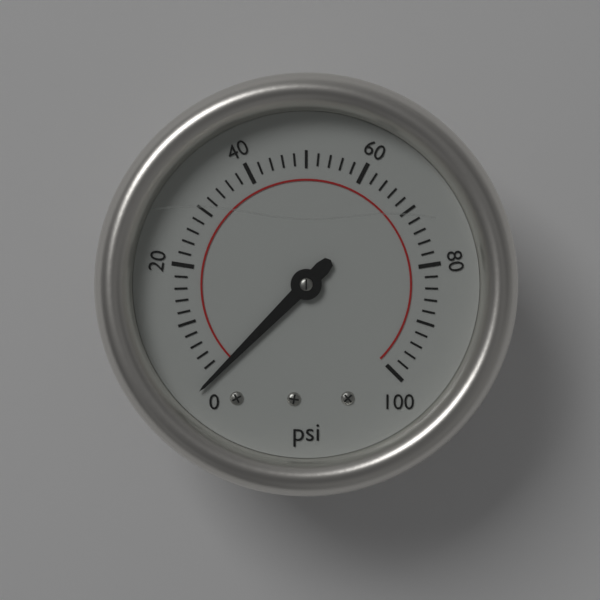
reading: 0 psi
